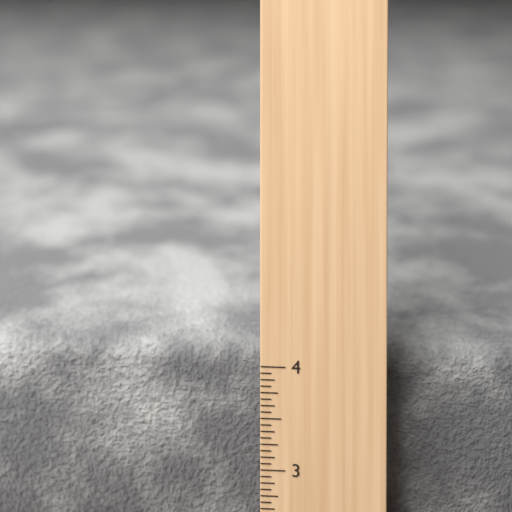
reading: 3.9375 in
